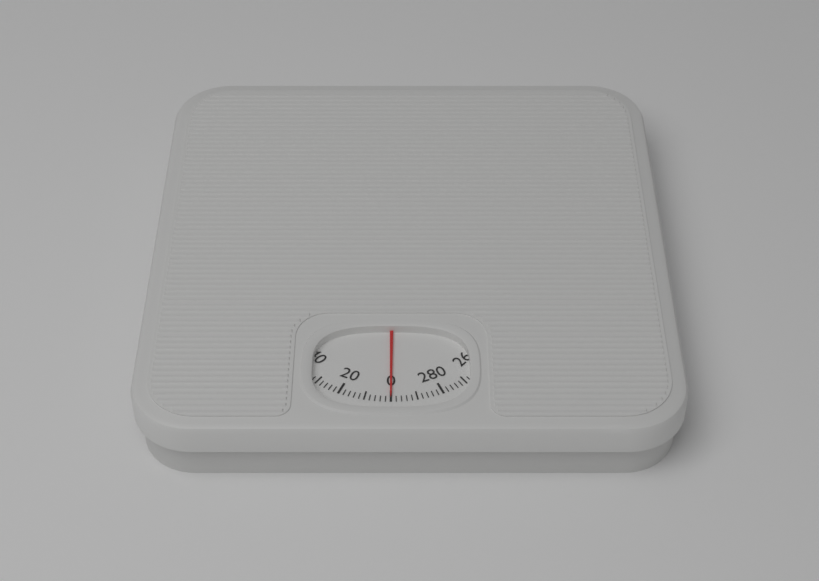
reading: 0 (no unit)
